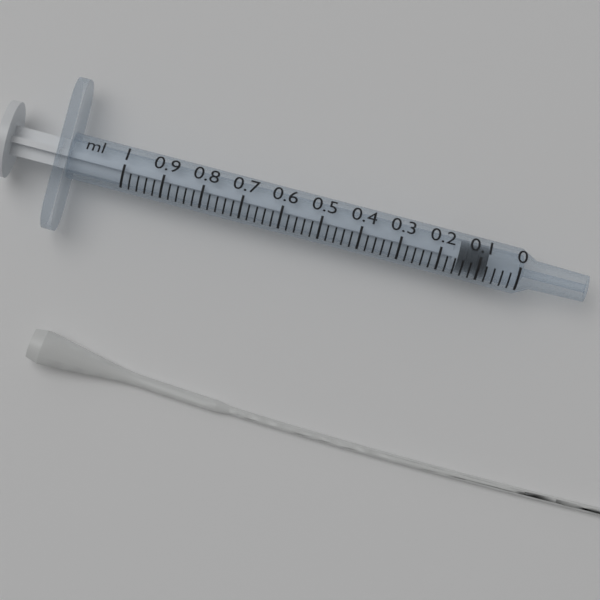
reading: 0.08 ml
